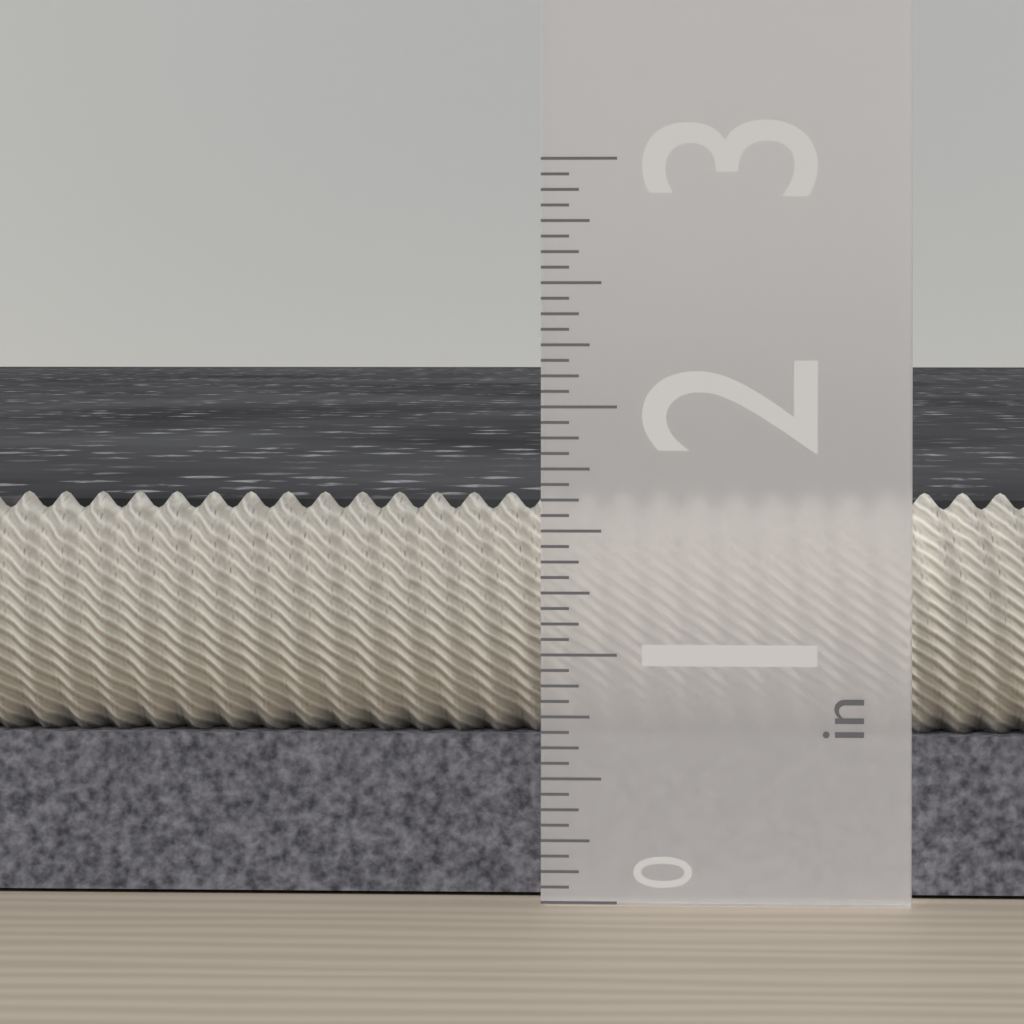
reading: 1.6250 in
